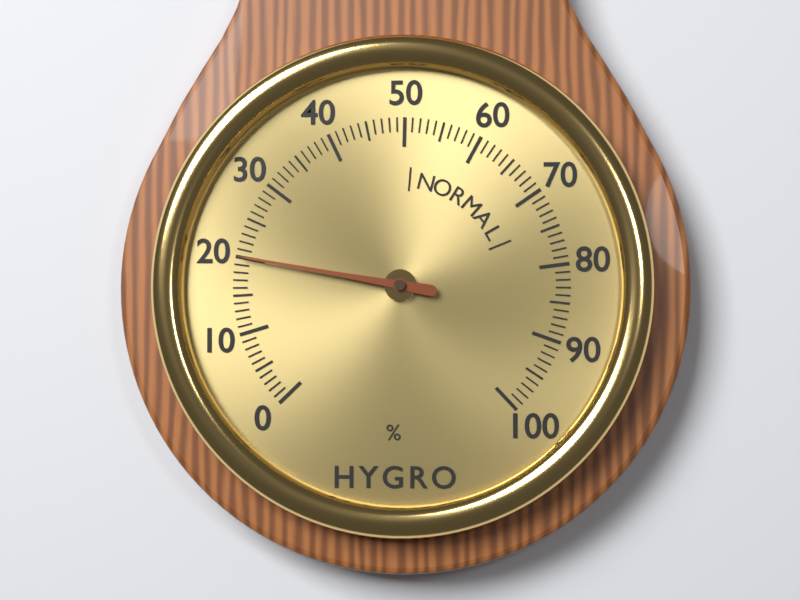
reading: 20 %
